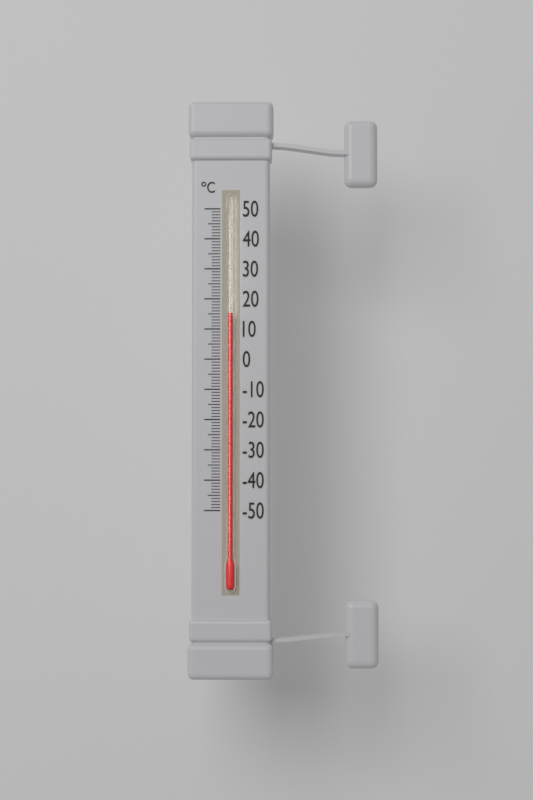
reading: 15 °C
